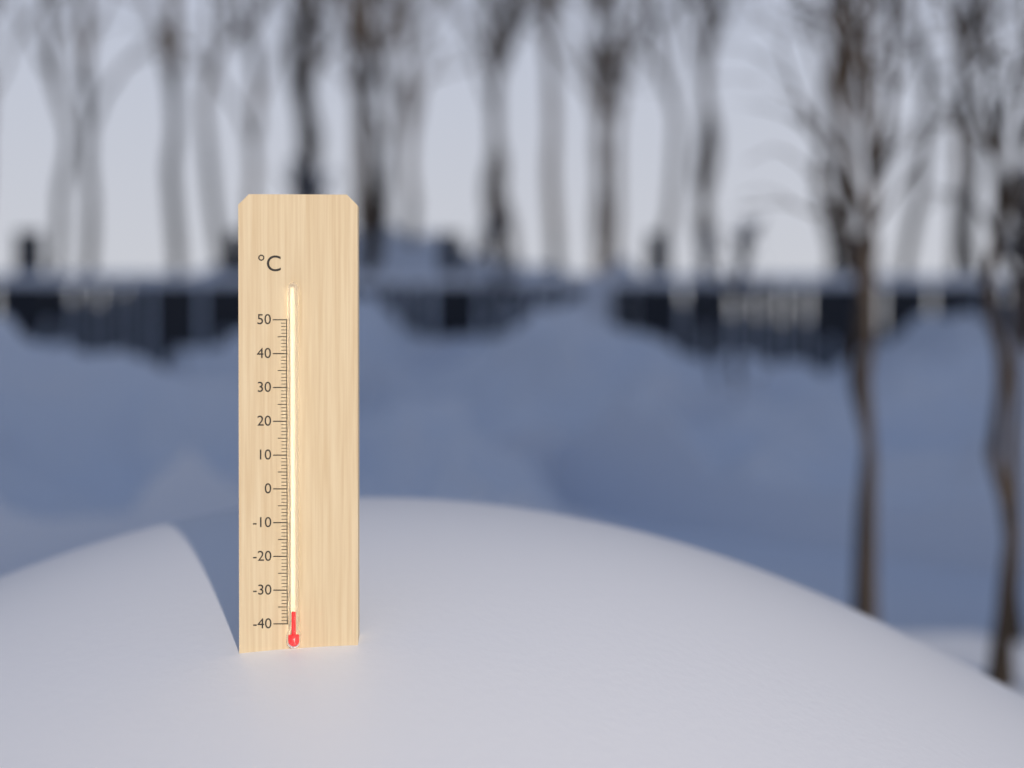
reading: -36 °C
